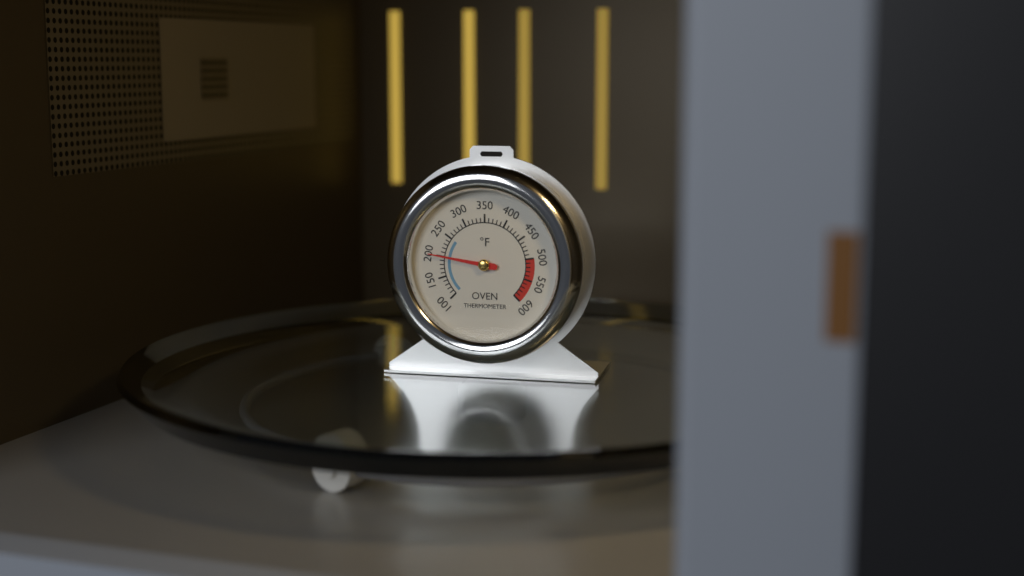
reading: 200 °F
